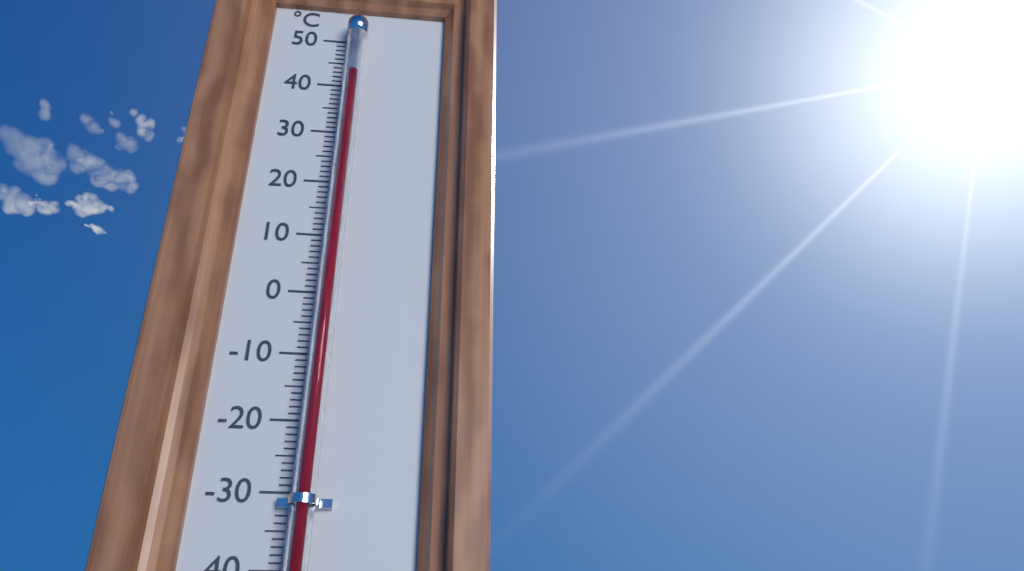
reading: 41 °C
